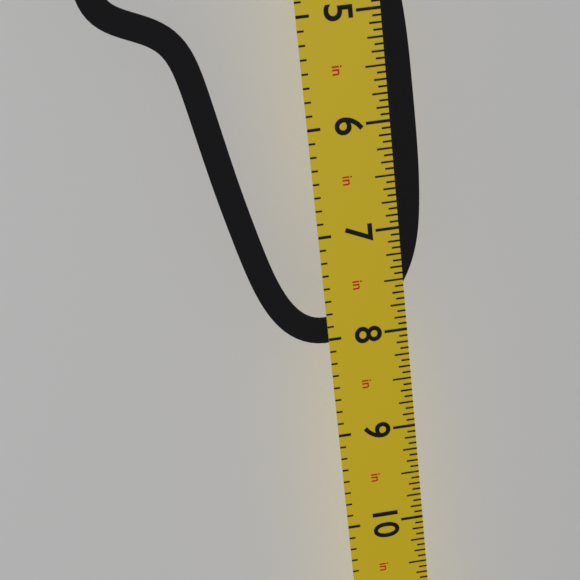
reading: 8.0625 in
